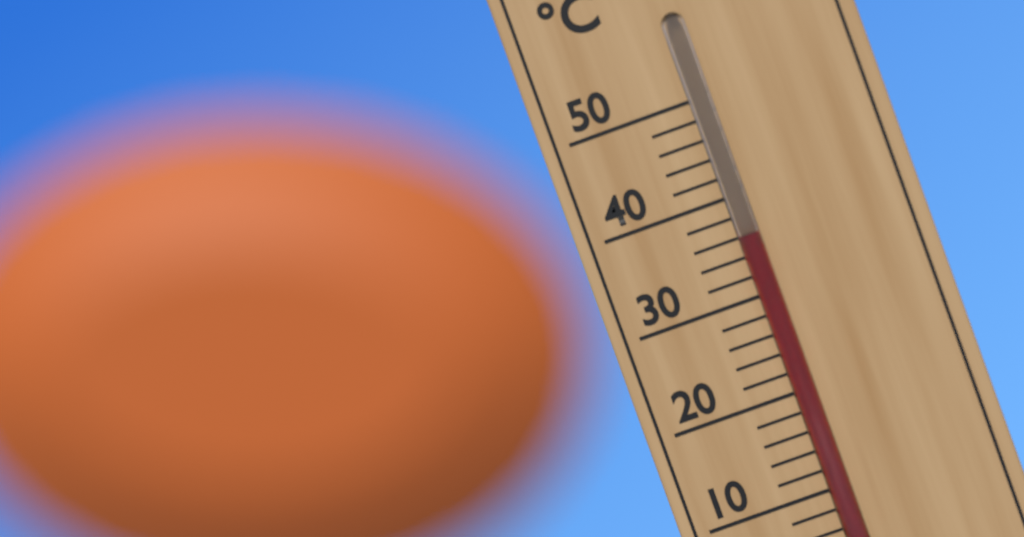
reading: 36 °C
